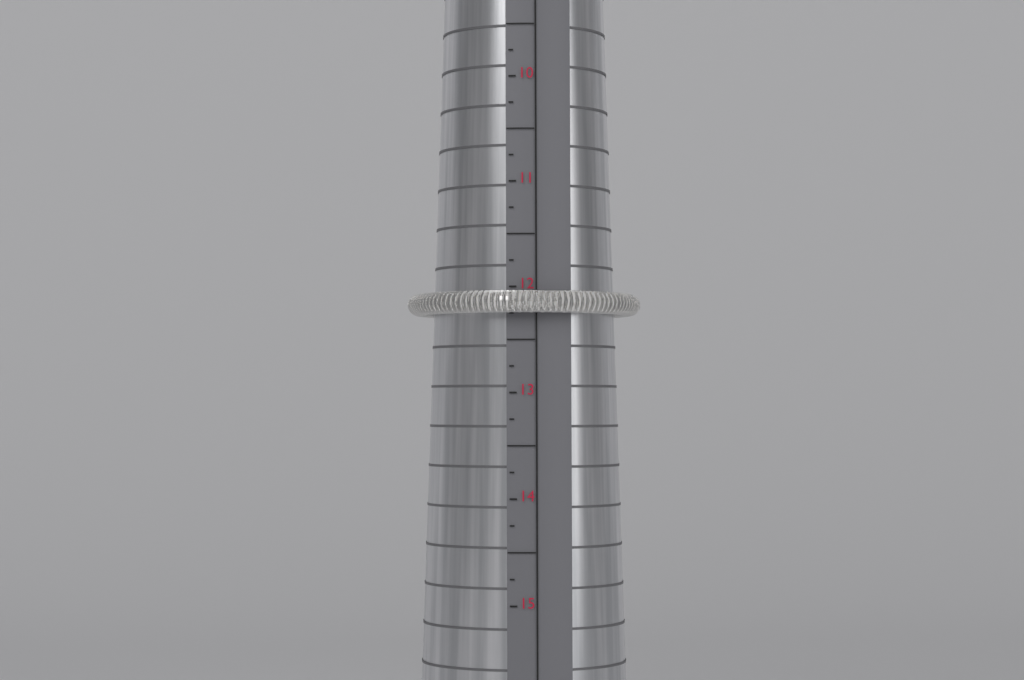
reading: 12.25 (no unit)
